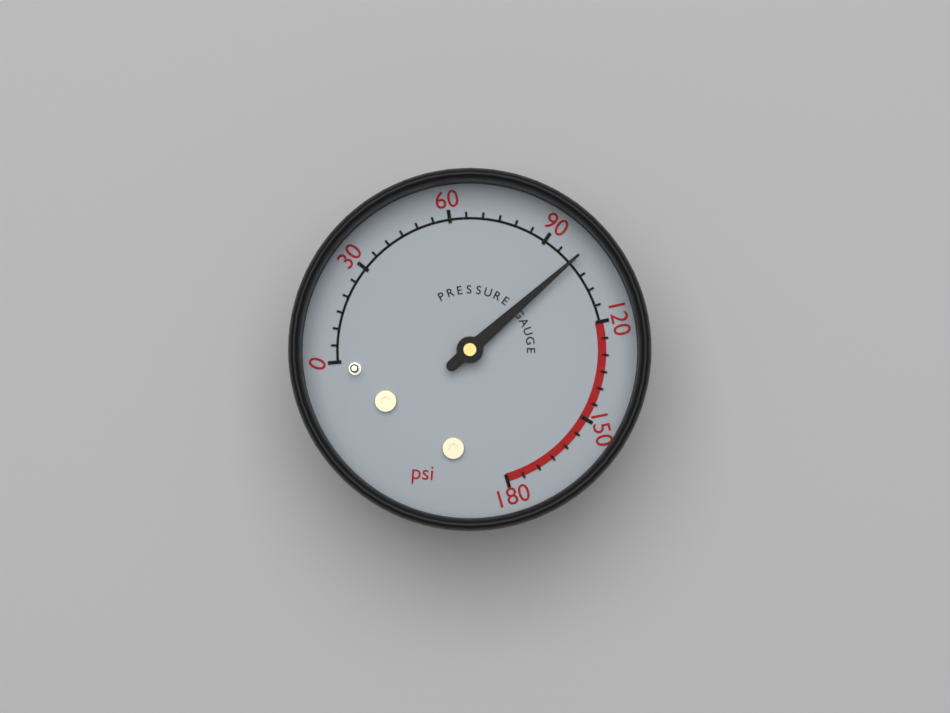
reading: 100 psi
